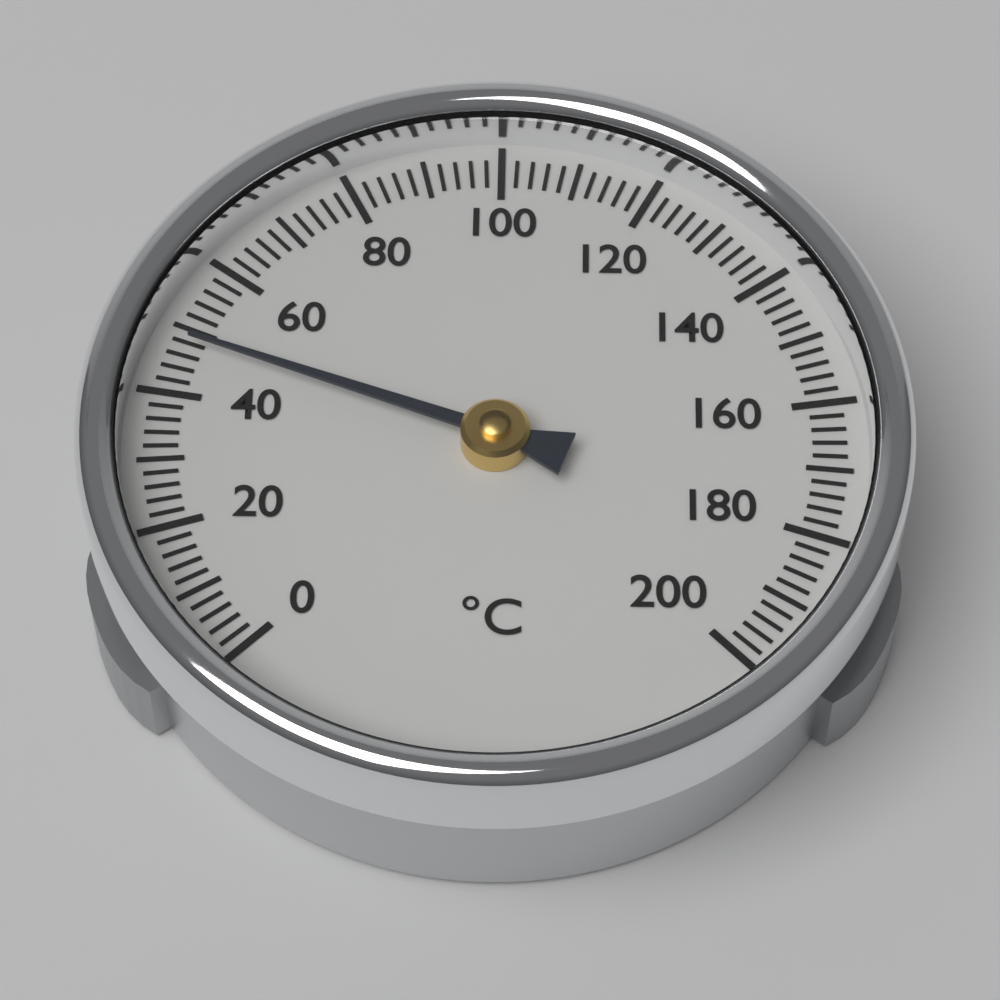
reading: 48 °C
